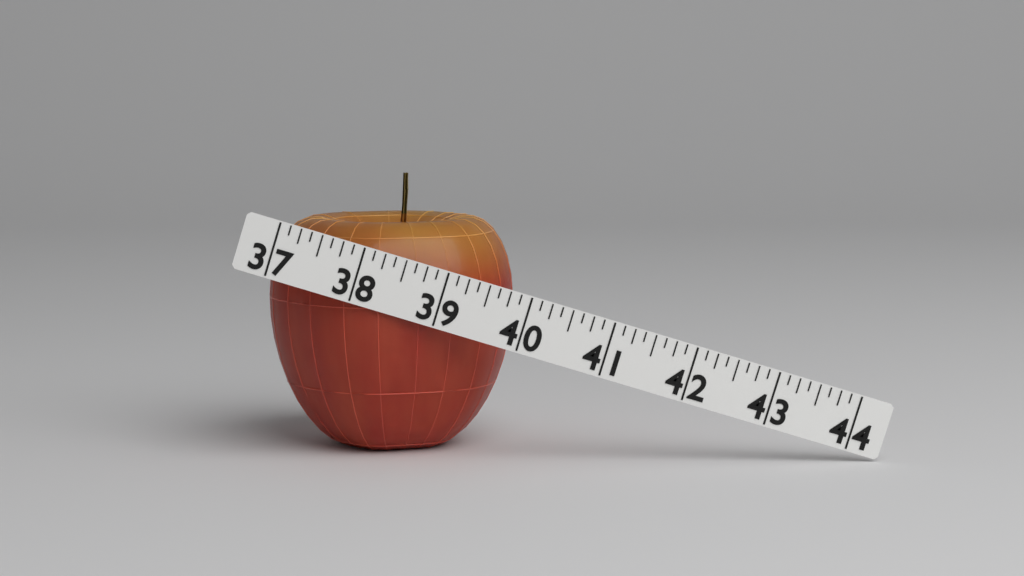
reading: 40.000 (no unit)
